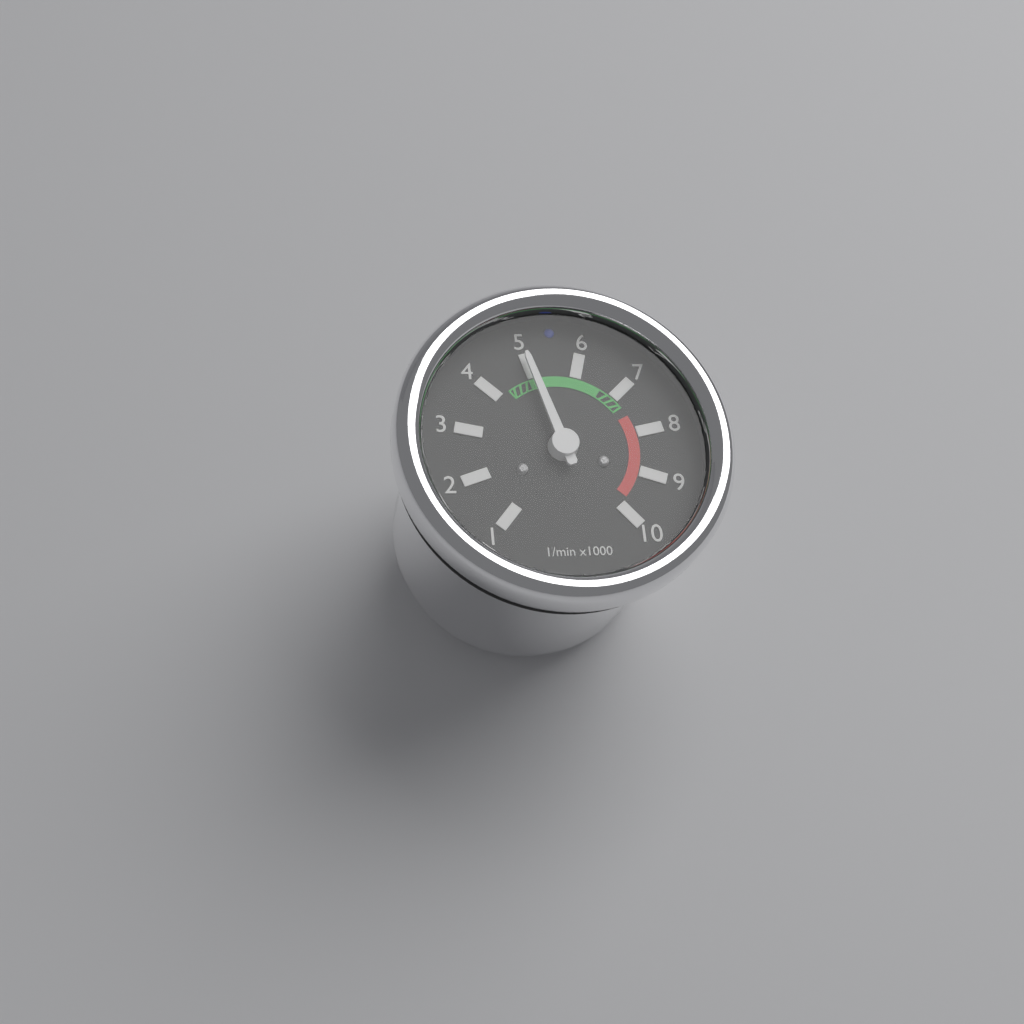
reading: 5000 1/min
